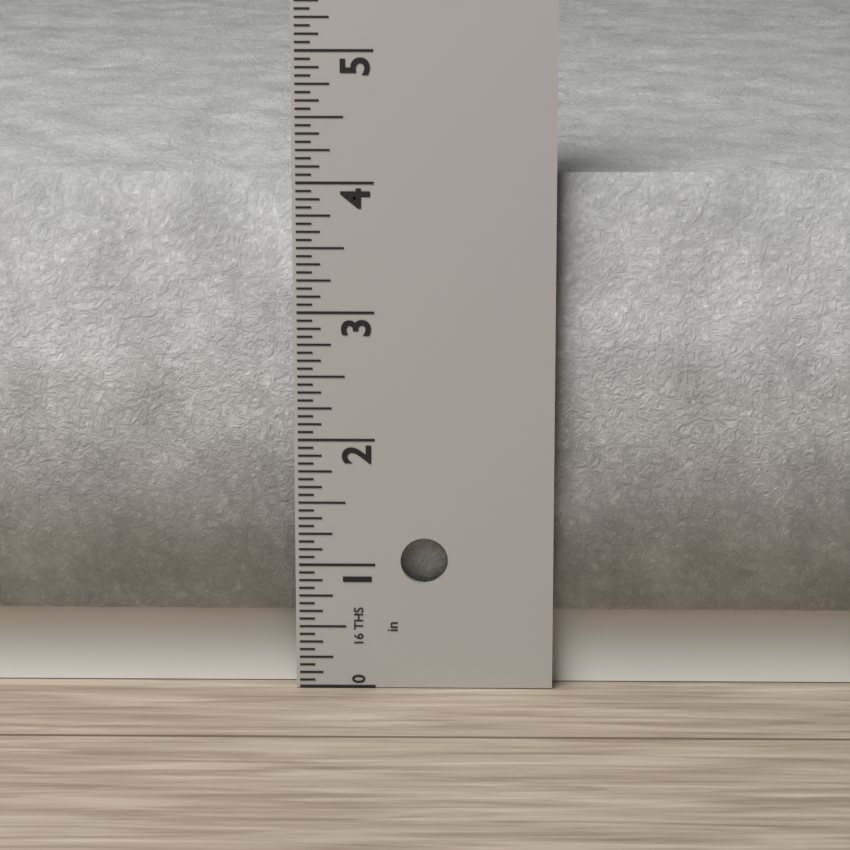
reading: 4.0625 in
